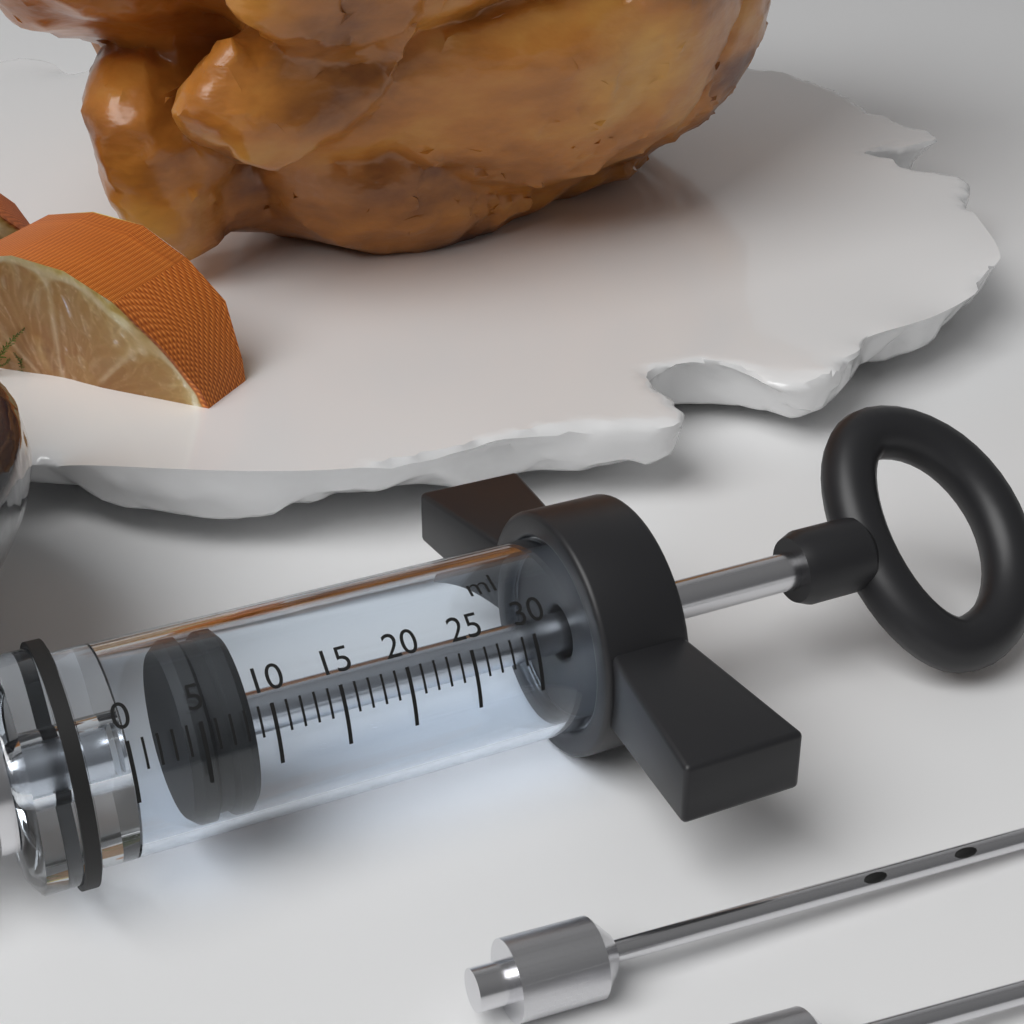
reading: 4 ml
